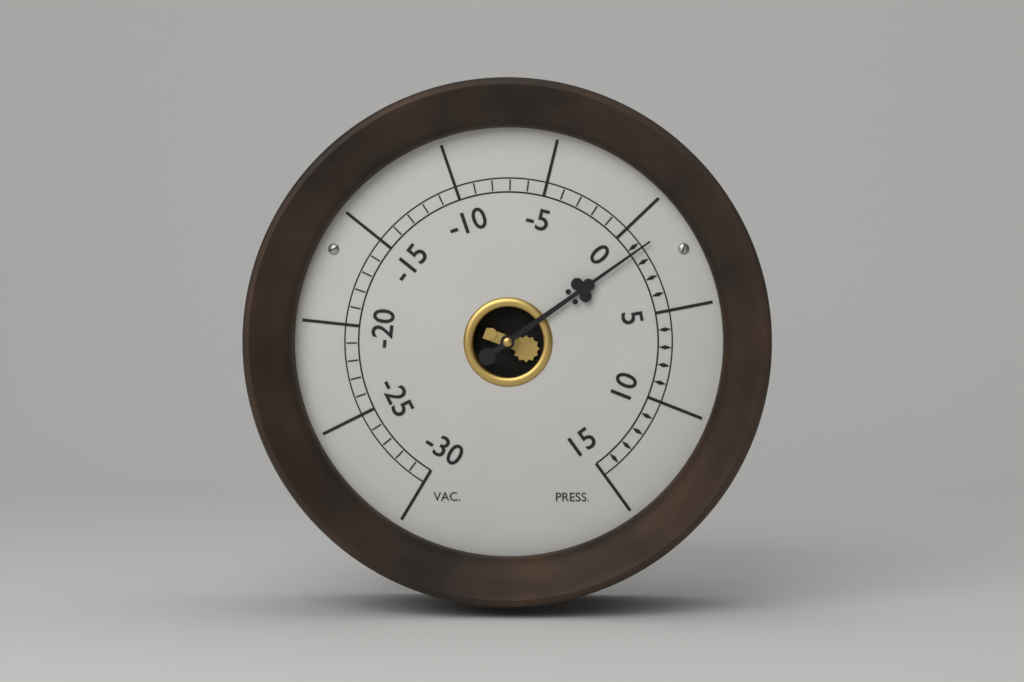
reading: 1.3 (no unit)
